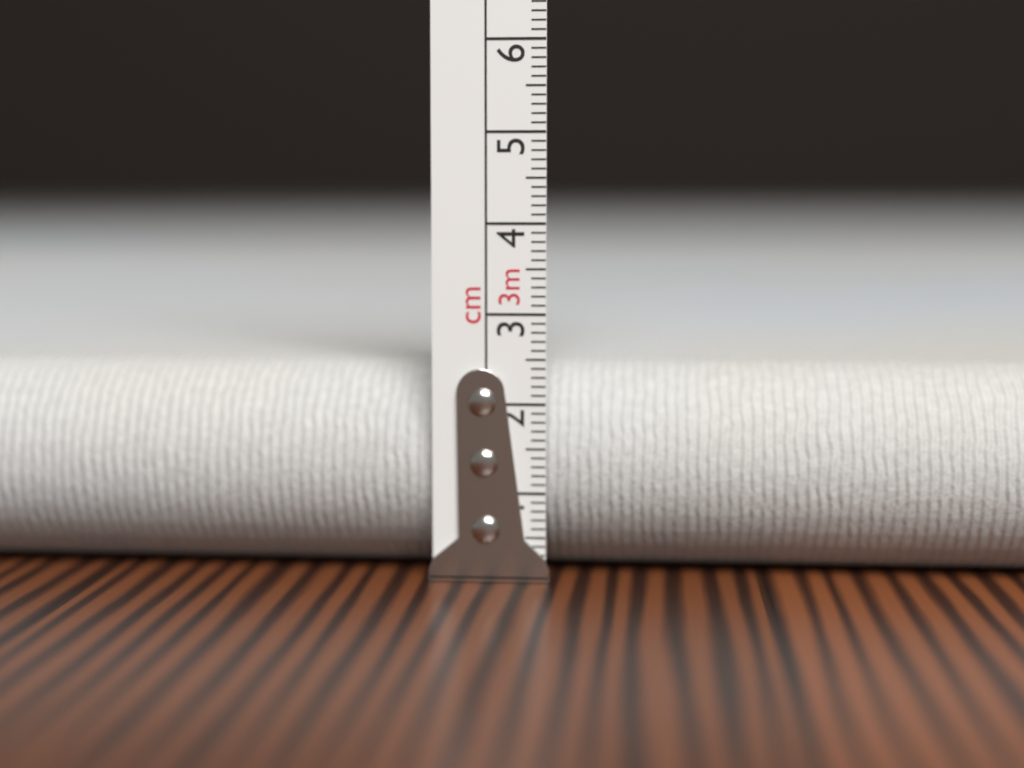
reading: 2.4 cm
